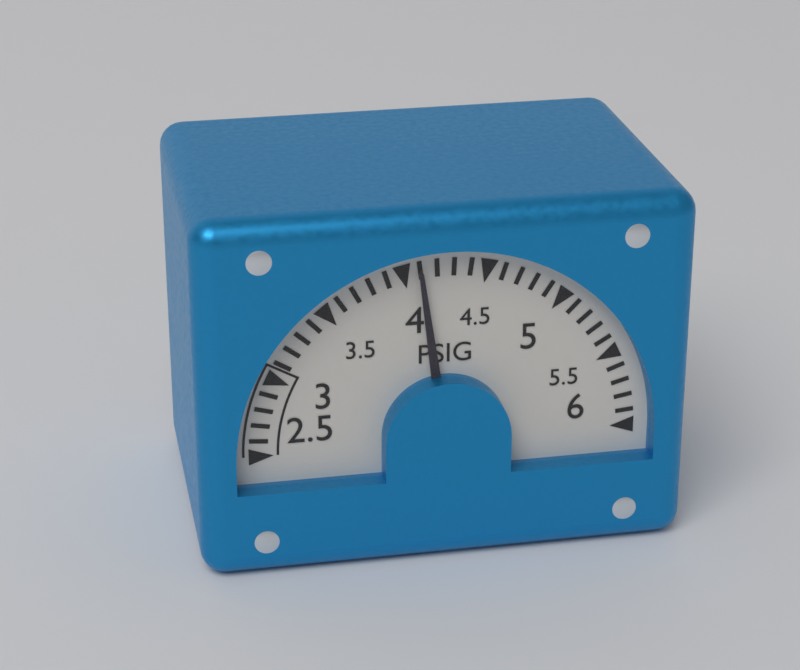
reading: 4.1 PSIG
